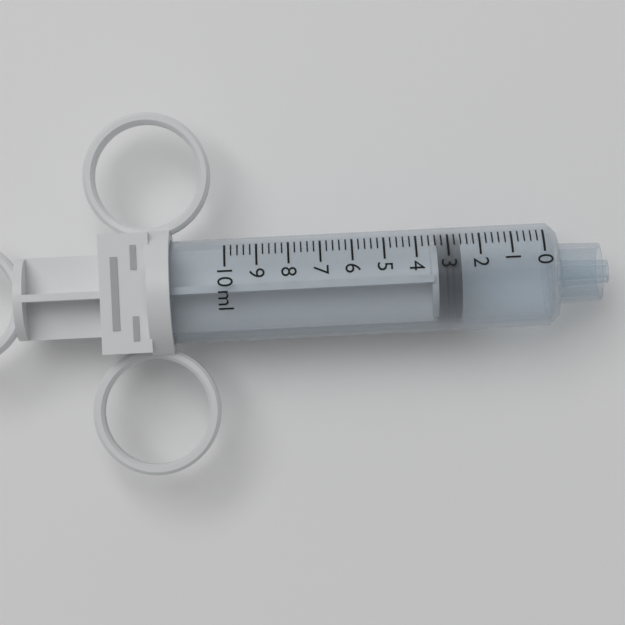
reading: 2.6 ml
